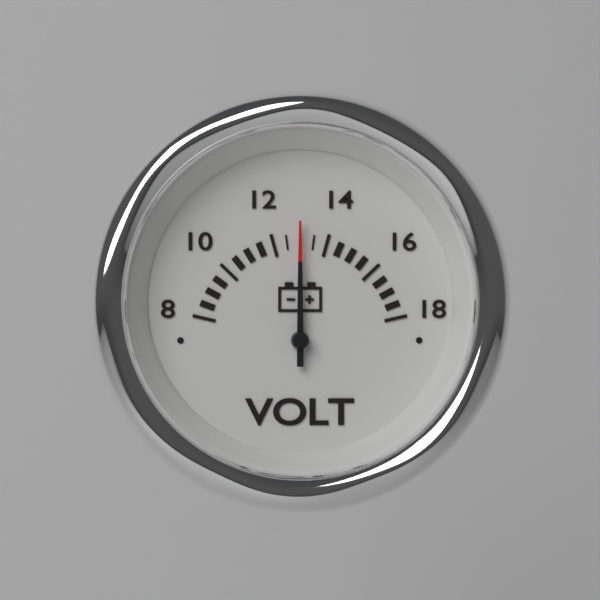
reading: 13.0 V
